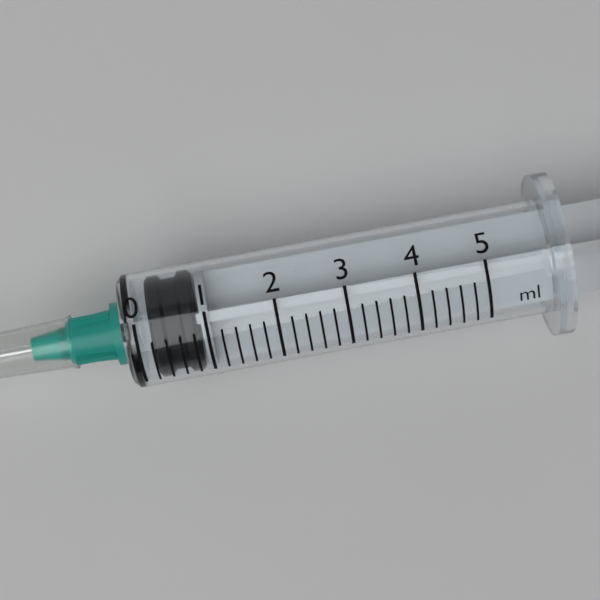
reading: 0.2 ml
